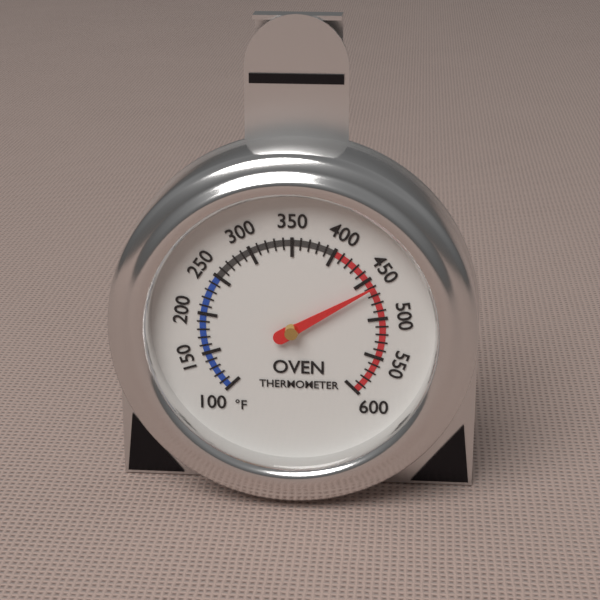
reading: 460 °F
